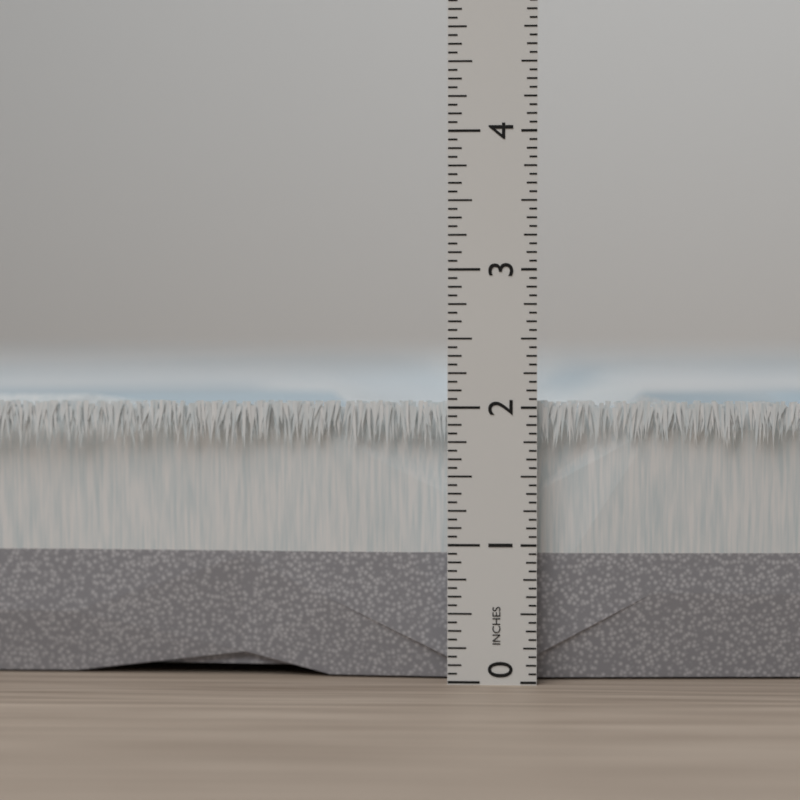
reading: 2.0625 in
